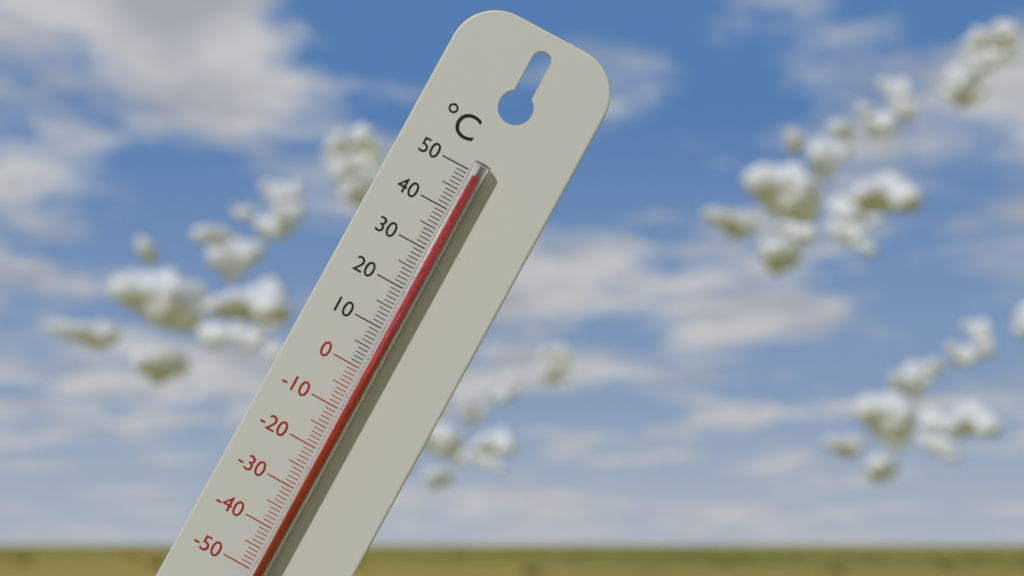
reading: 49 °C
